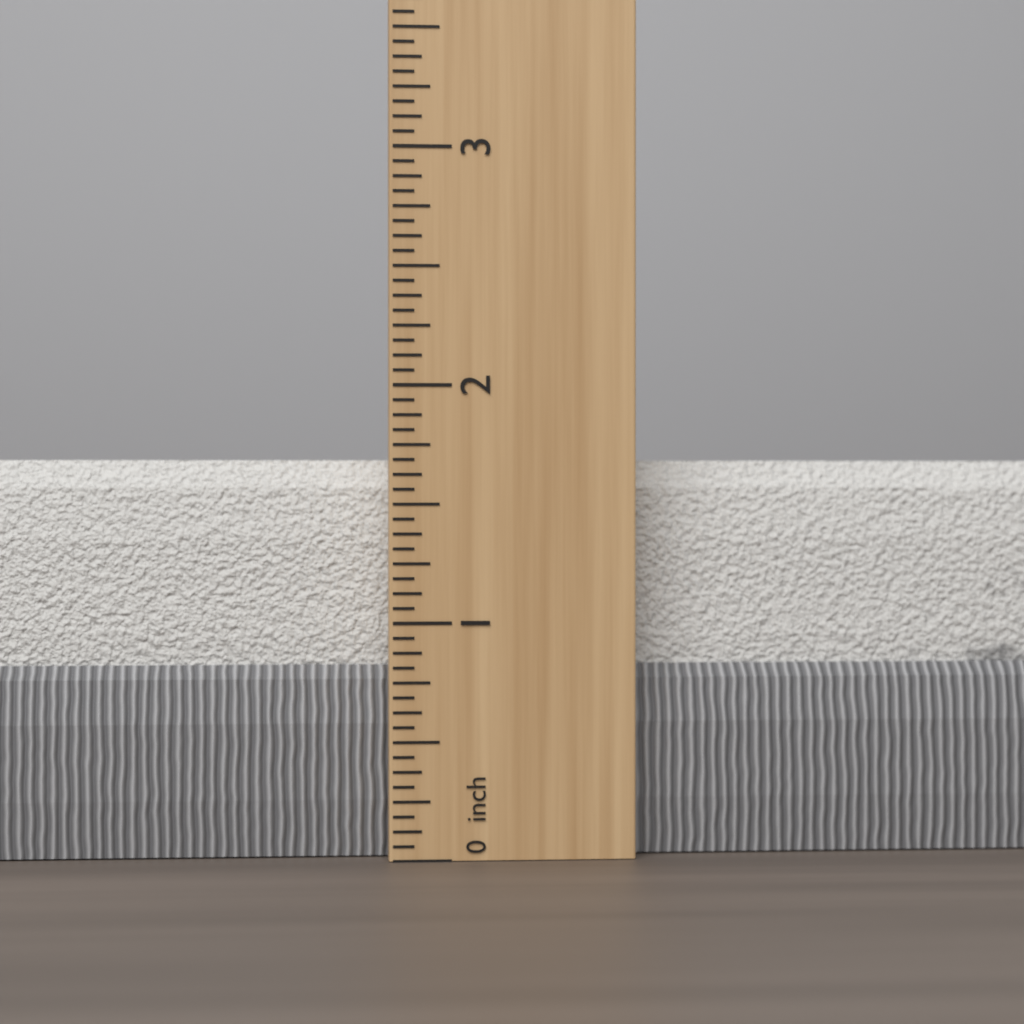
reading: 1.6875 inch
